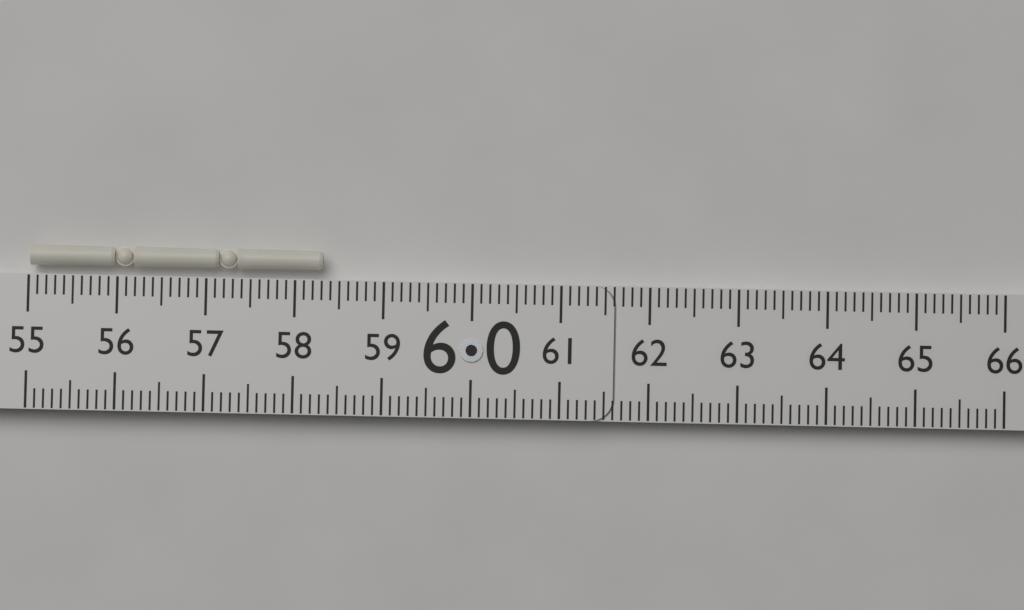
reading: 58.3 (no unit)
